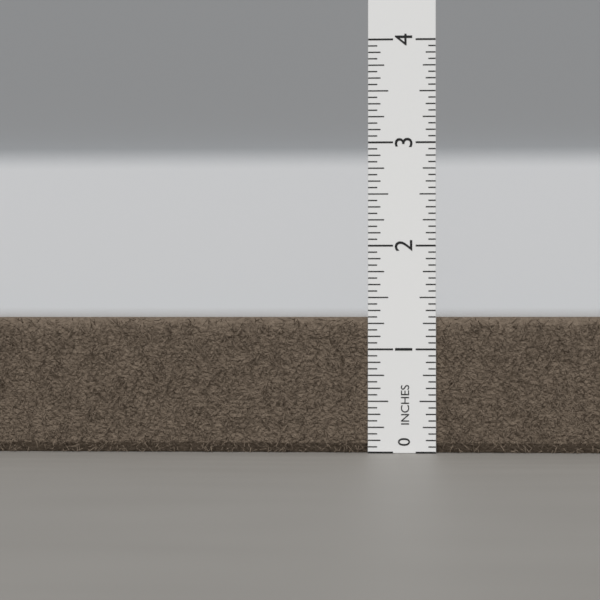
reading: 1.3125 in
